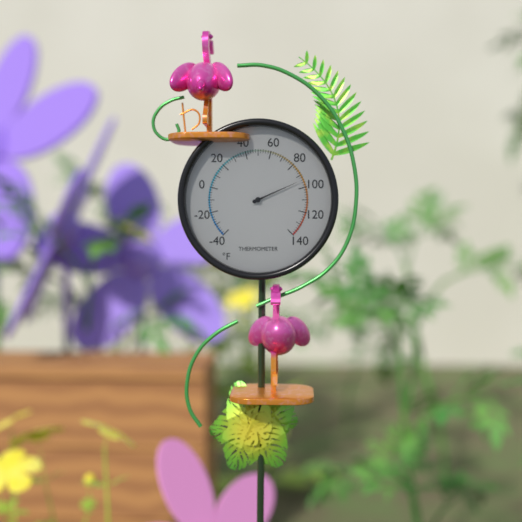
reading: 94 °F
